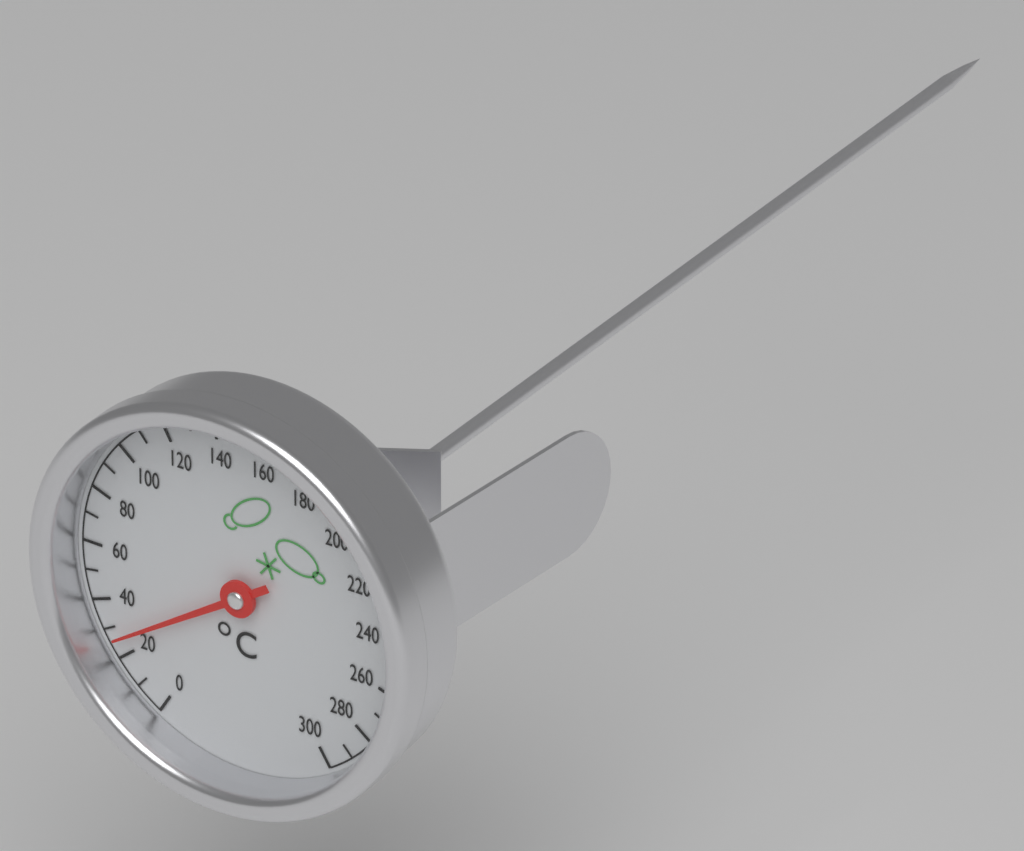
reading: 26 °C
